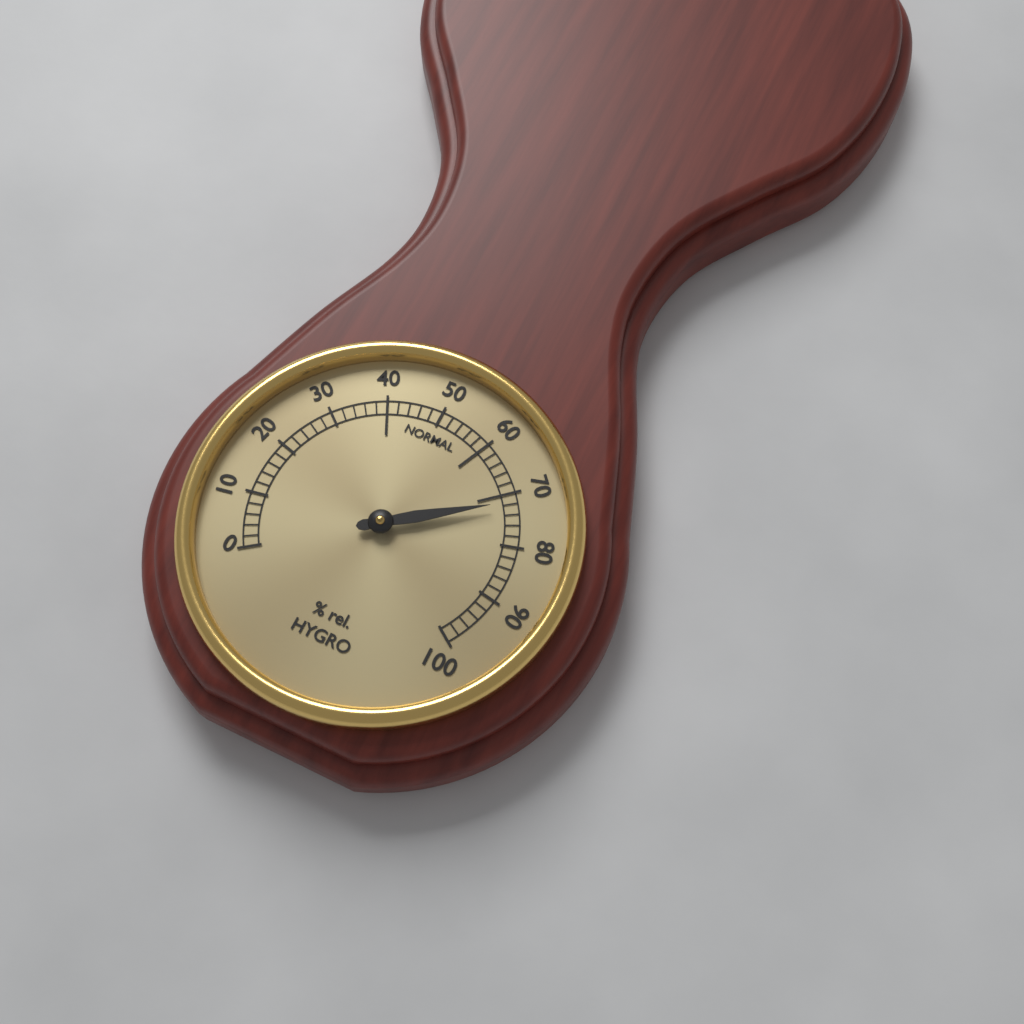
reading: 72 % rel.
